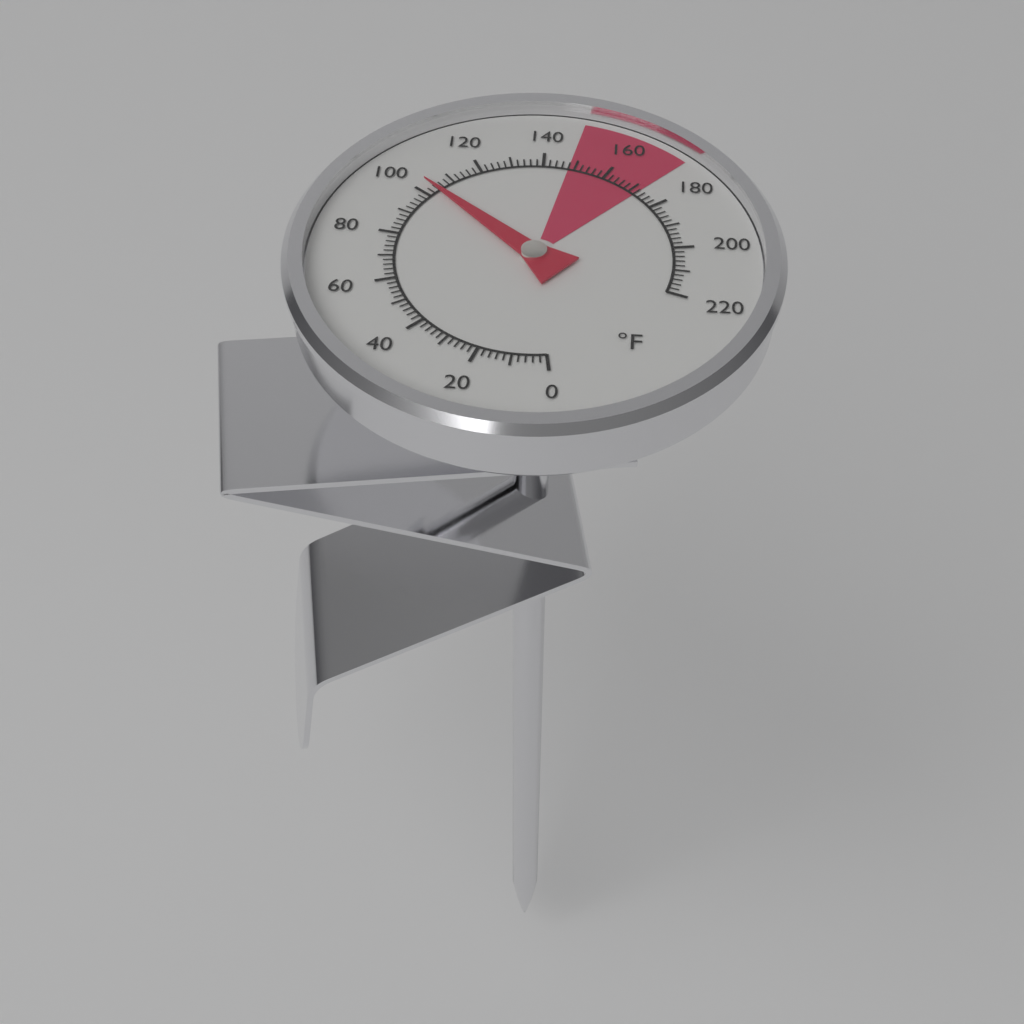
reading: 104 °F
